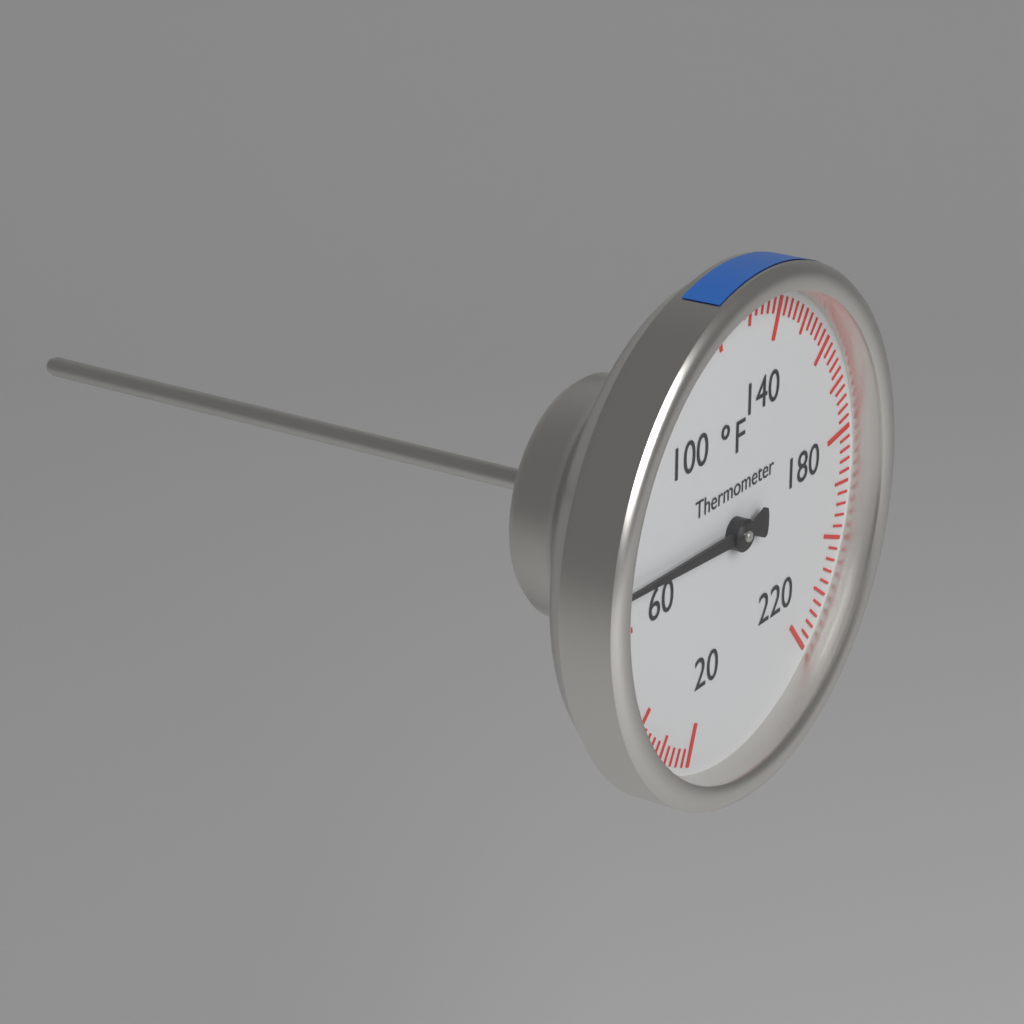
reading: 68 °F
